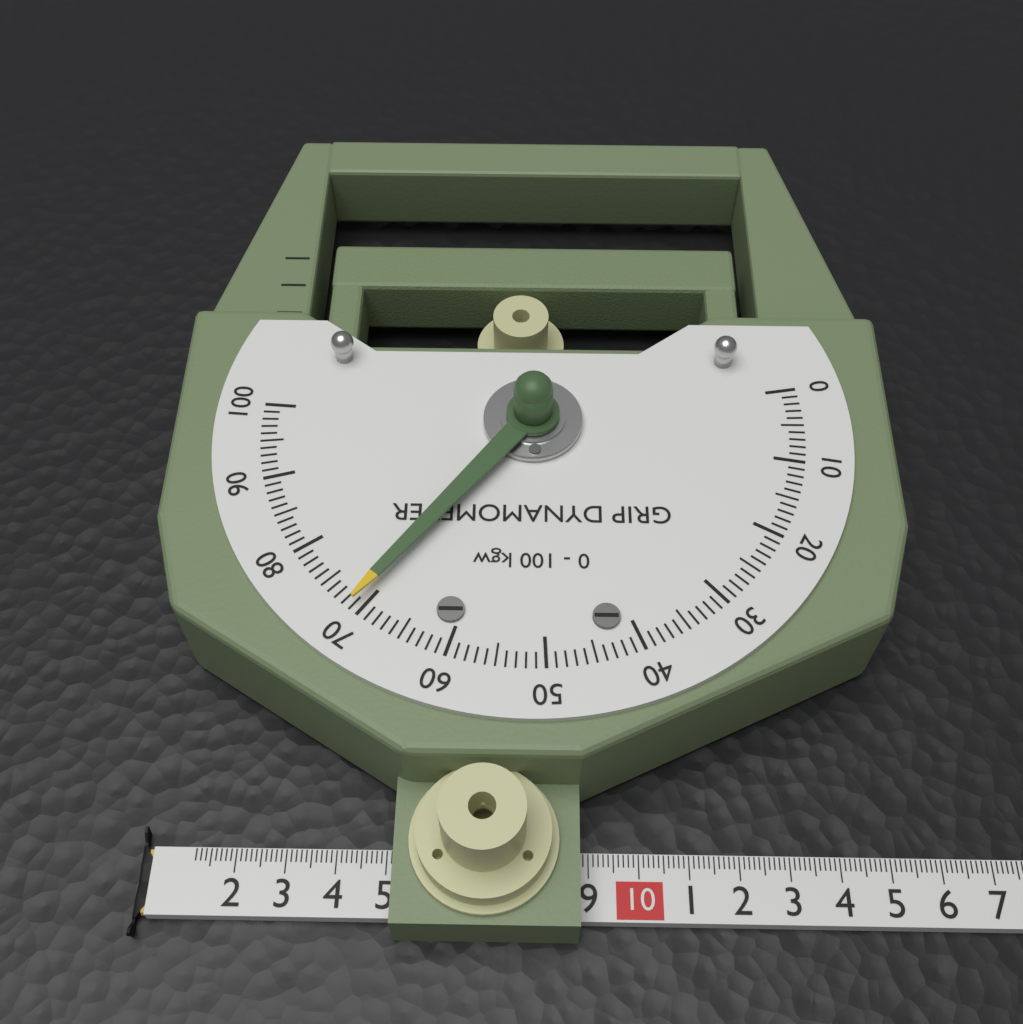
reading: 71 kgw
